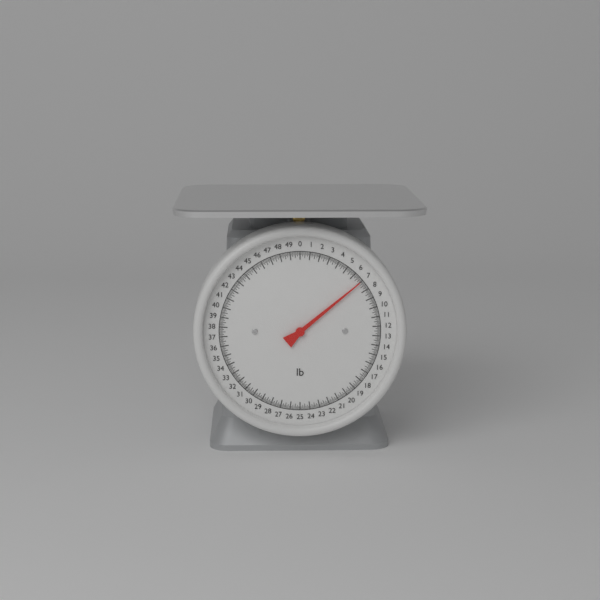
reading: 7.000 lb
